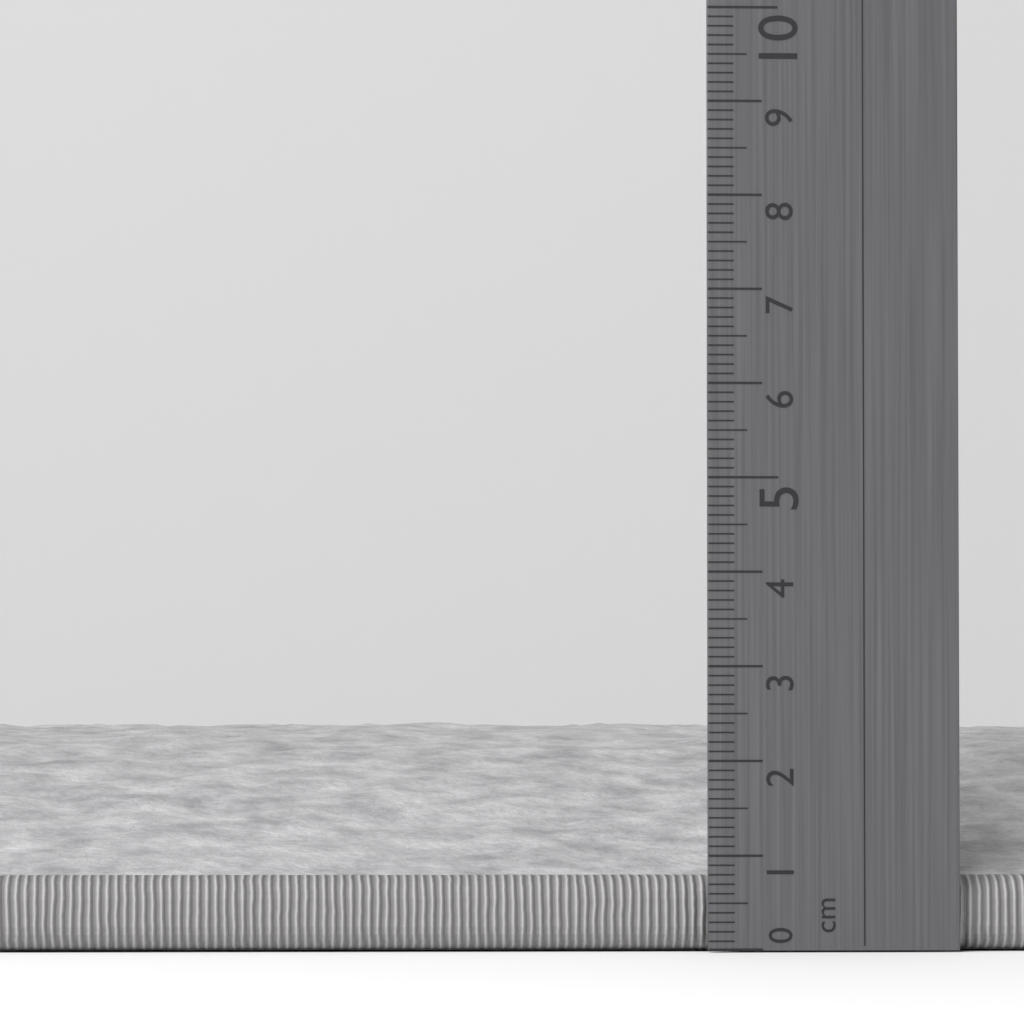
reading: 2.5 cm
